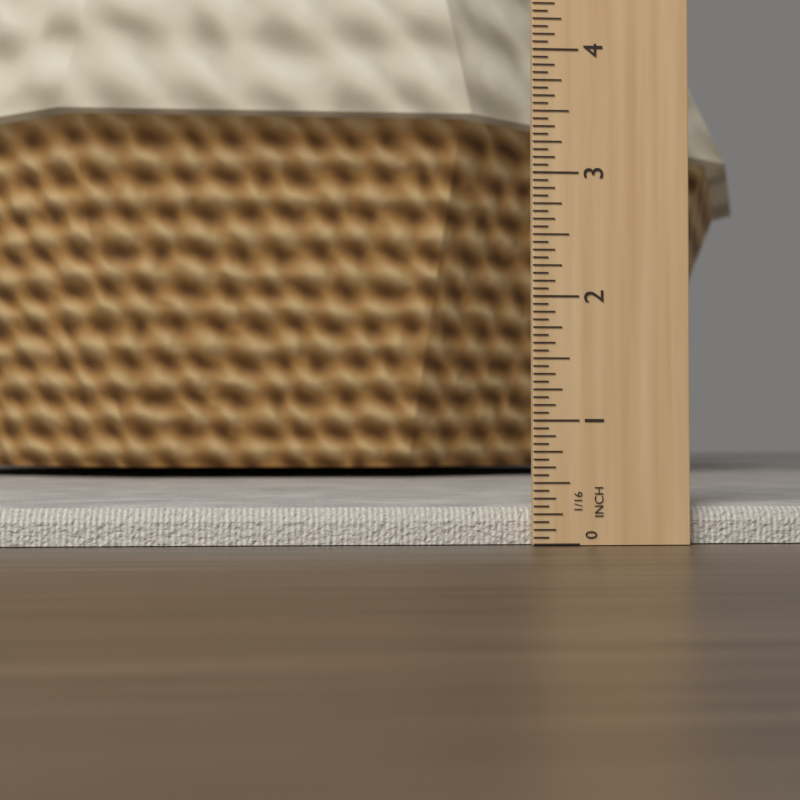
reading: 0.3125 in
